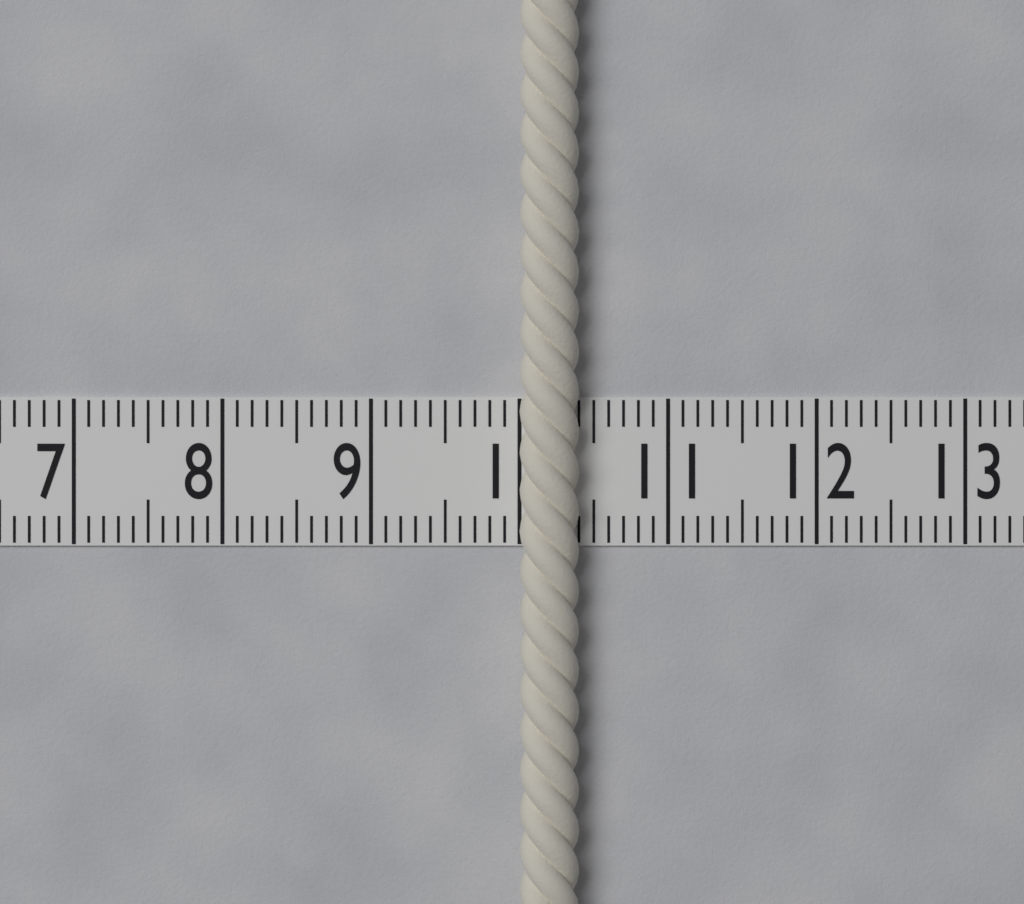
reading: 10.4 (no unit)
